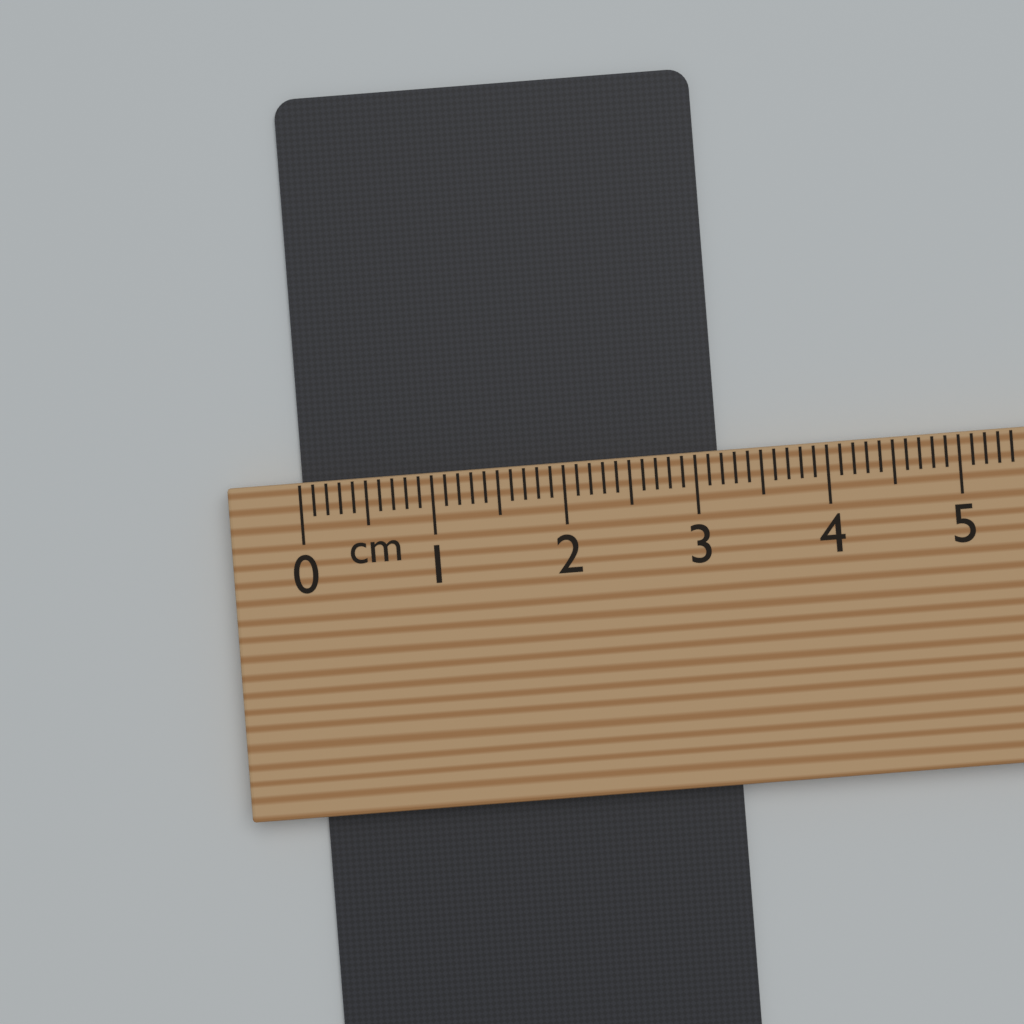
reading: 3.2 cm
